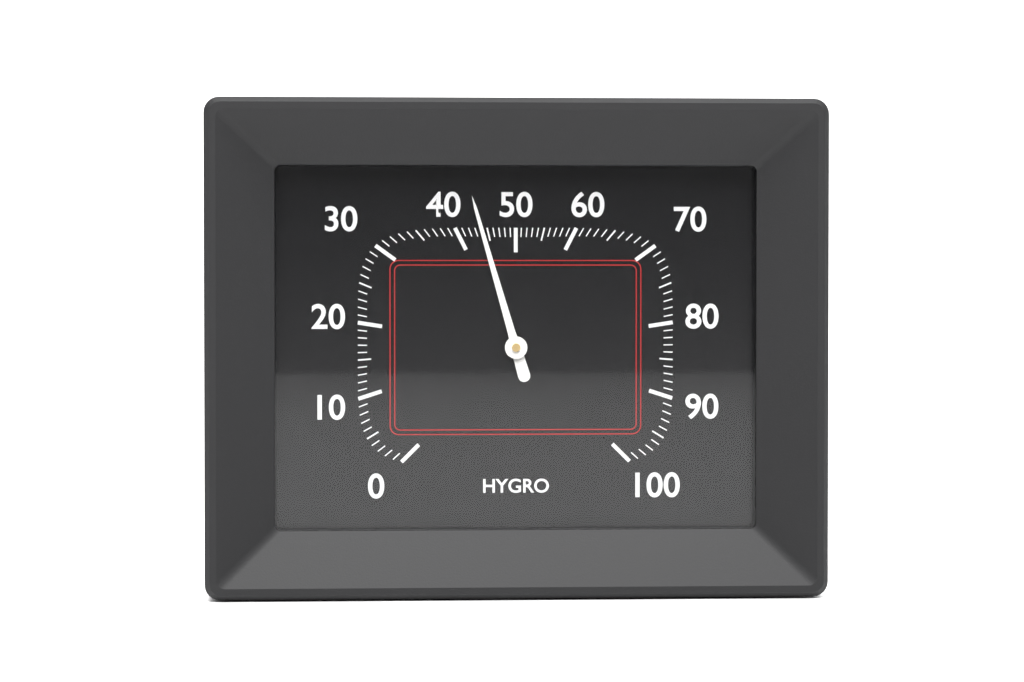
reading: 44 %
